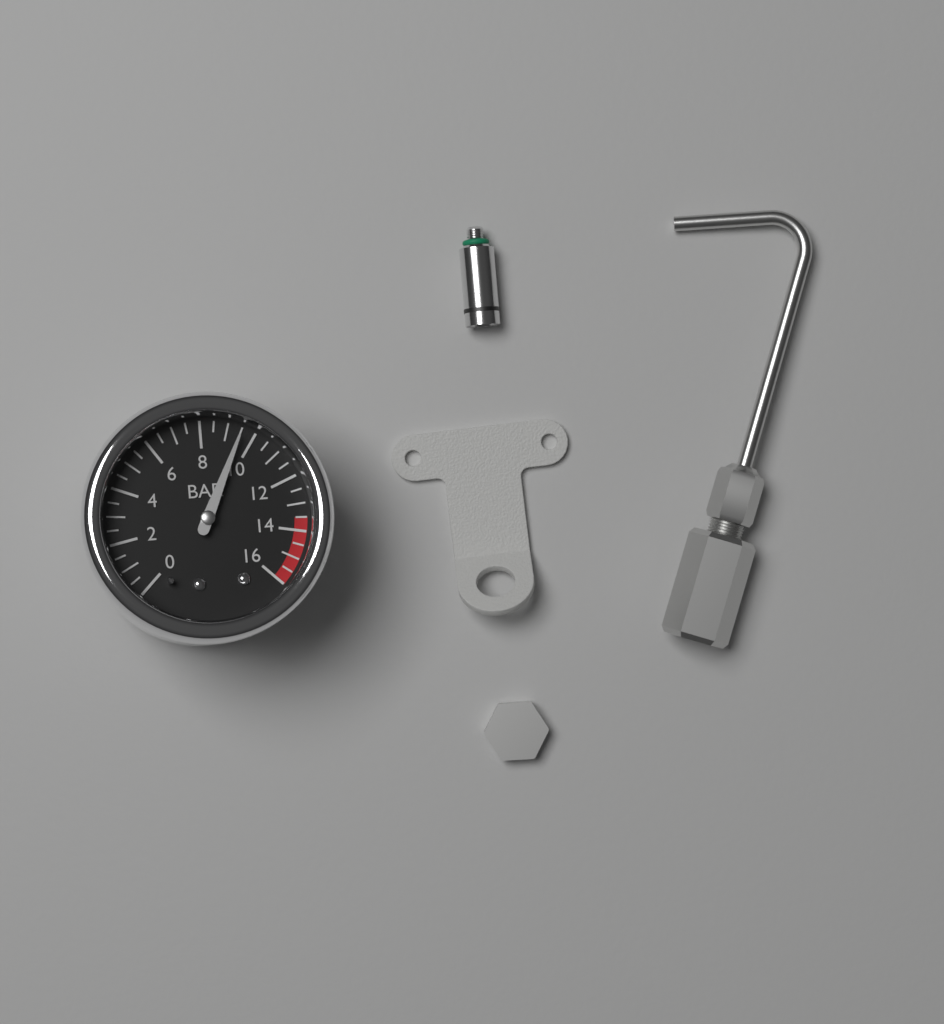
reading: 9.5 bar
